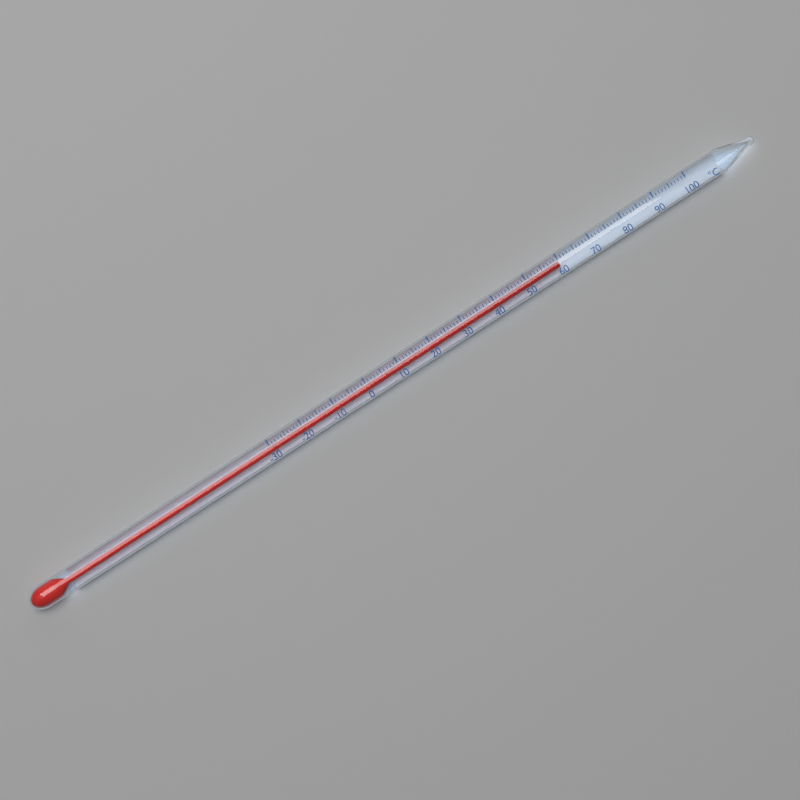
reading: 60 °C
